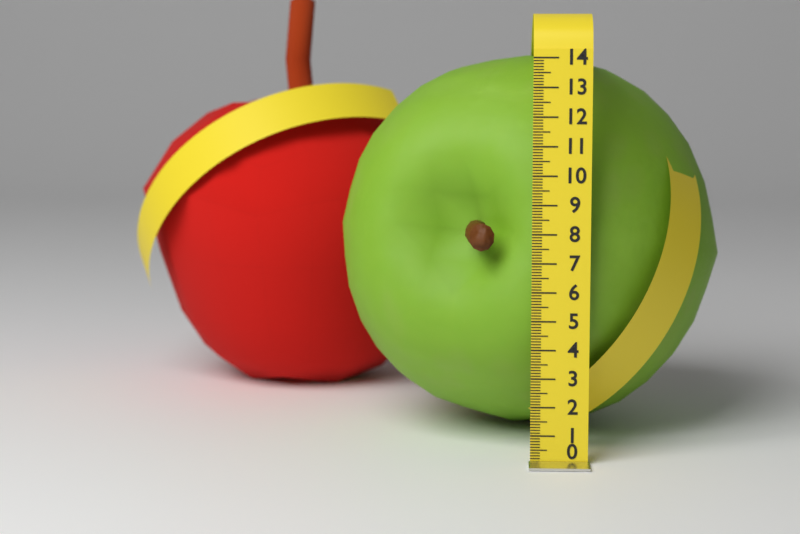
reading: 13.9 (no unit)
